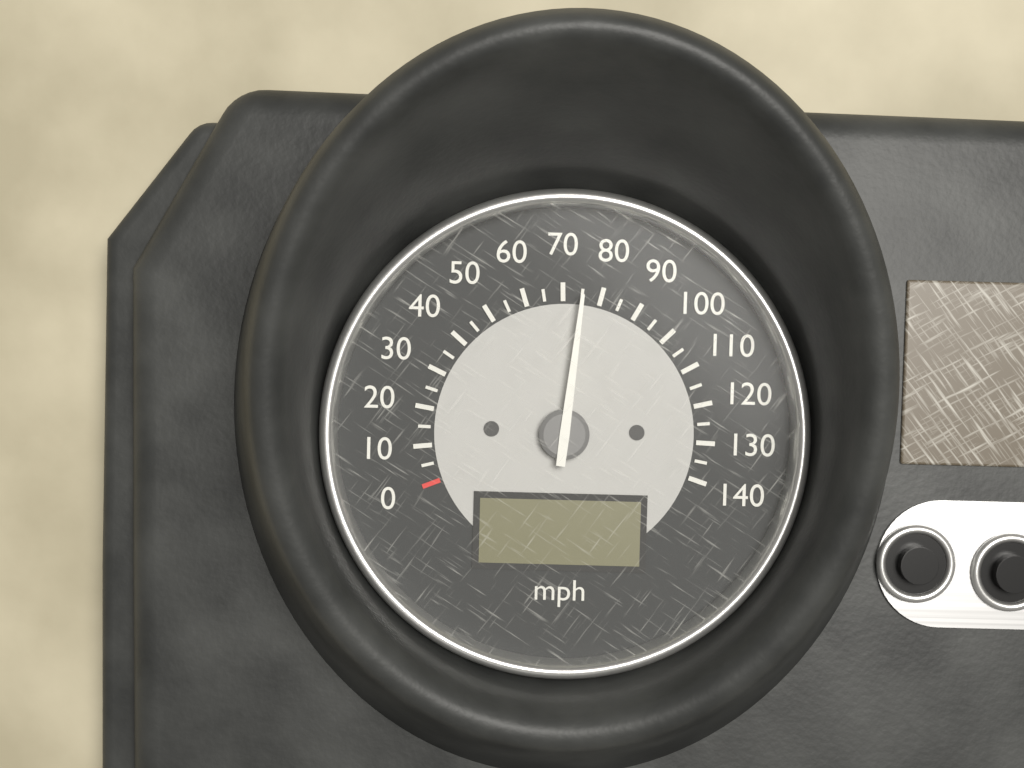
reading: 75 mph
